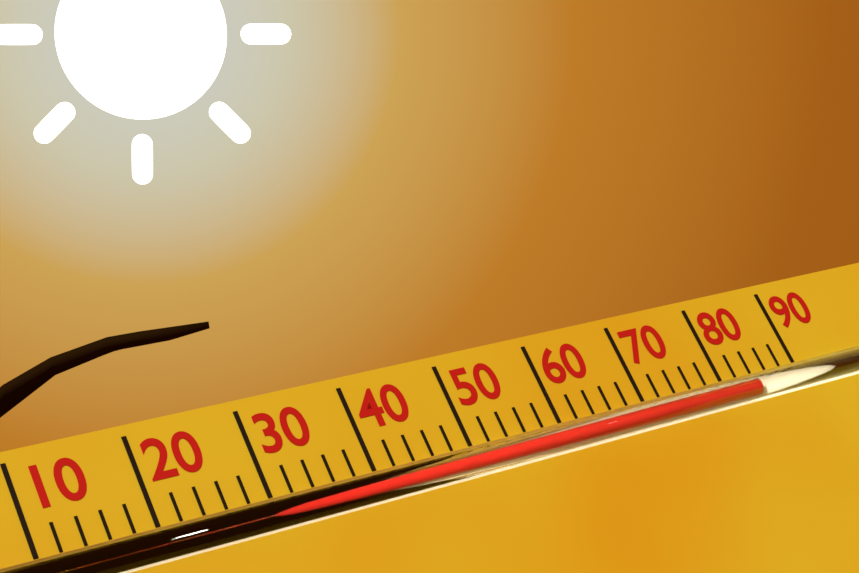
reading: 84 (no unit)
